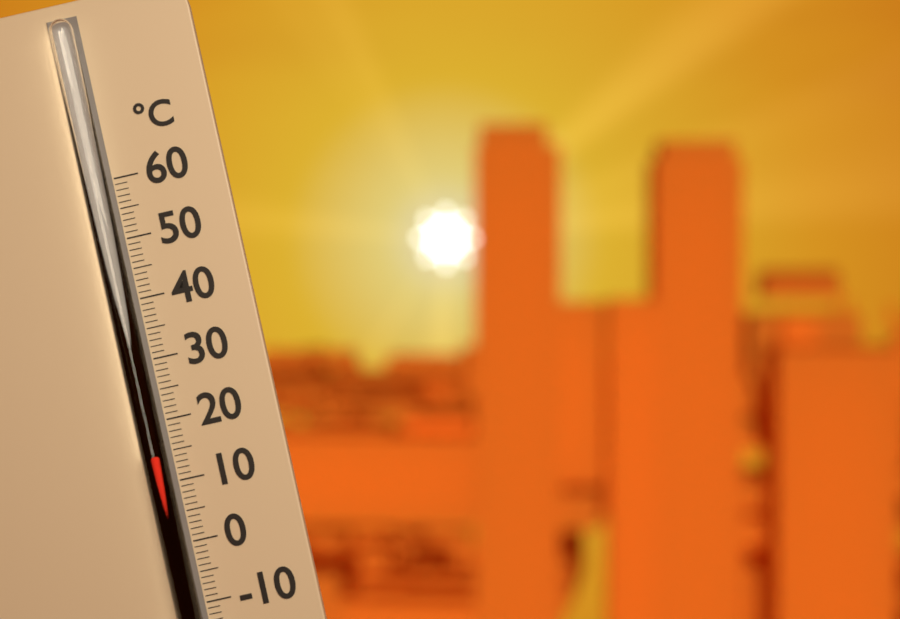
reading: 15 °C
